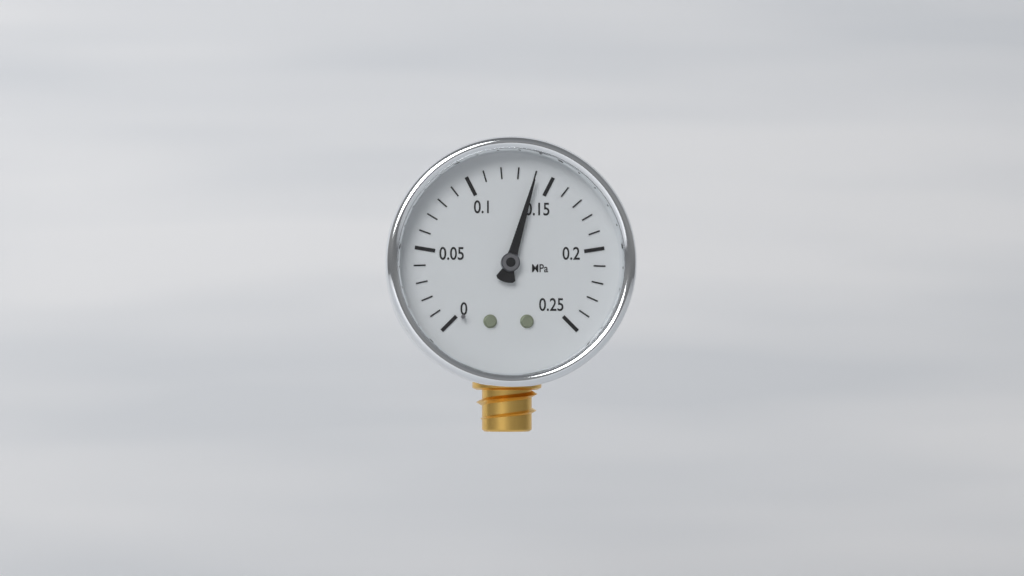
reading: 0.14 MPa
